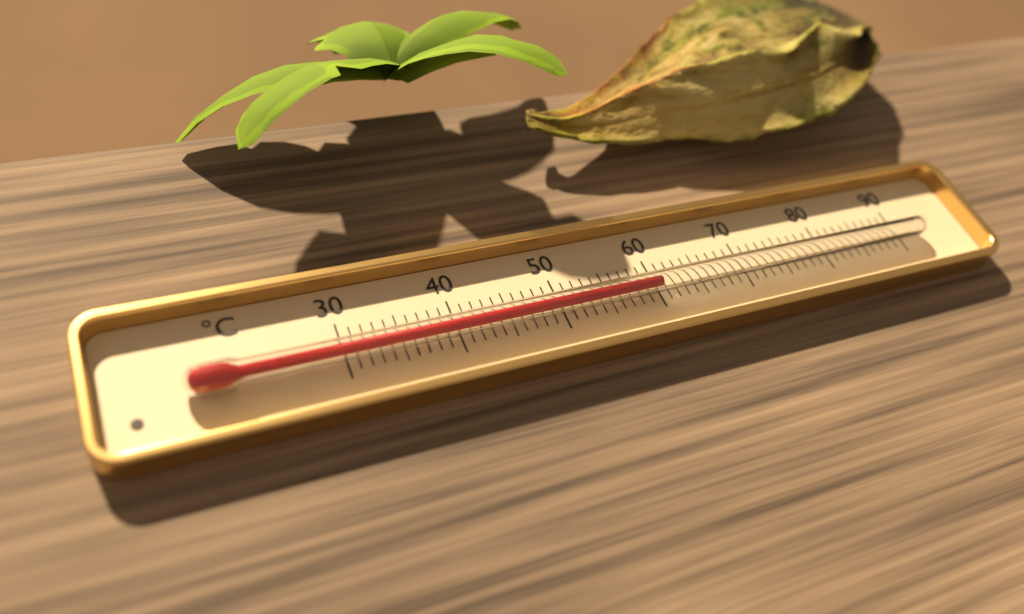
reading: 60 °C
